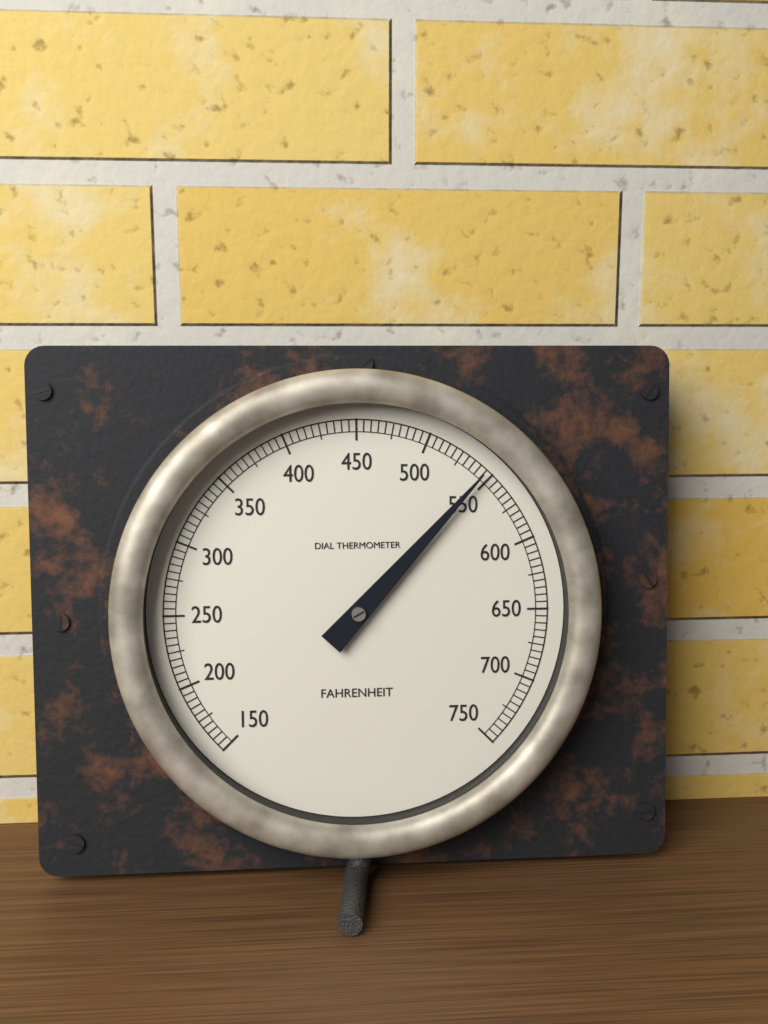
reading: 545 °F
